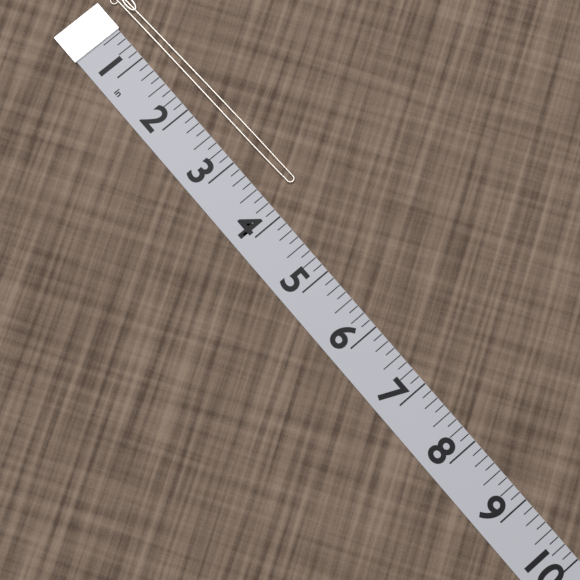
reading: 3.750 in
